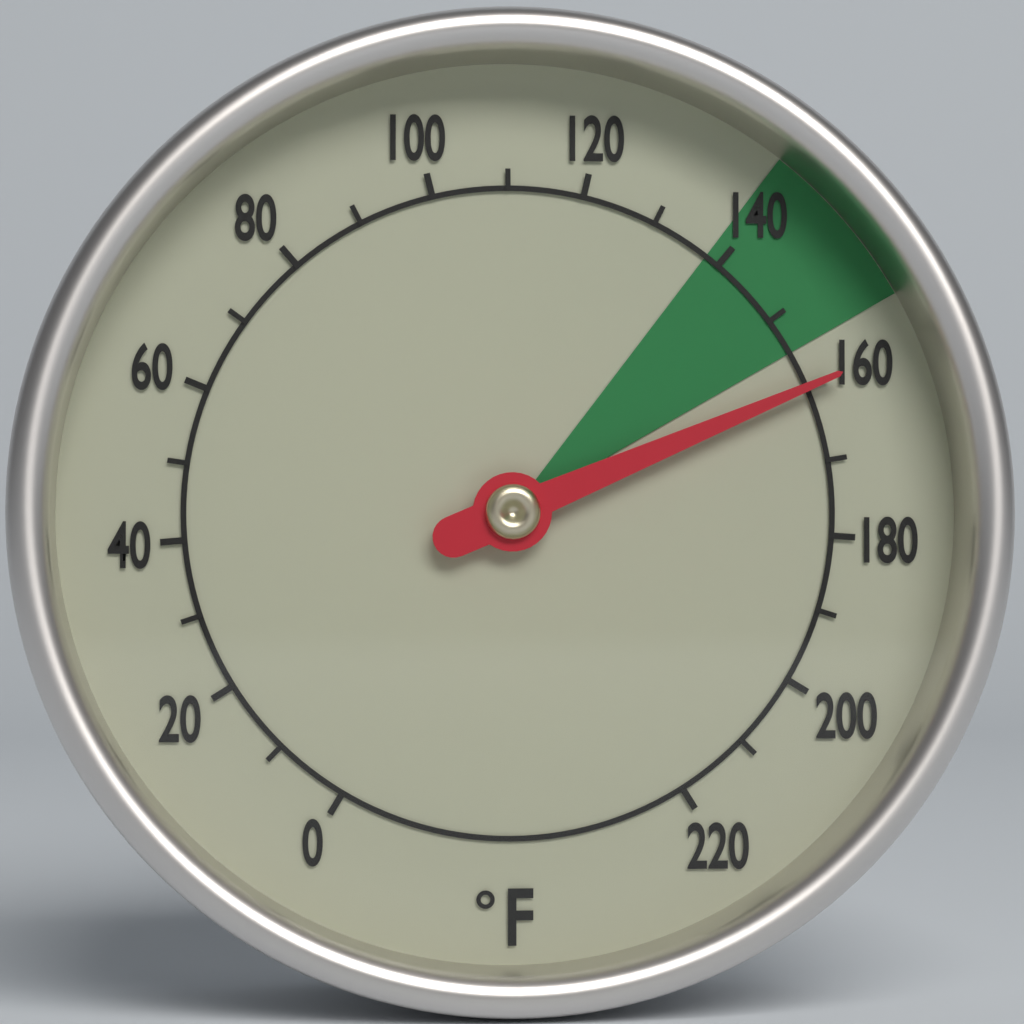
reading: 160 °F
